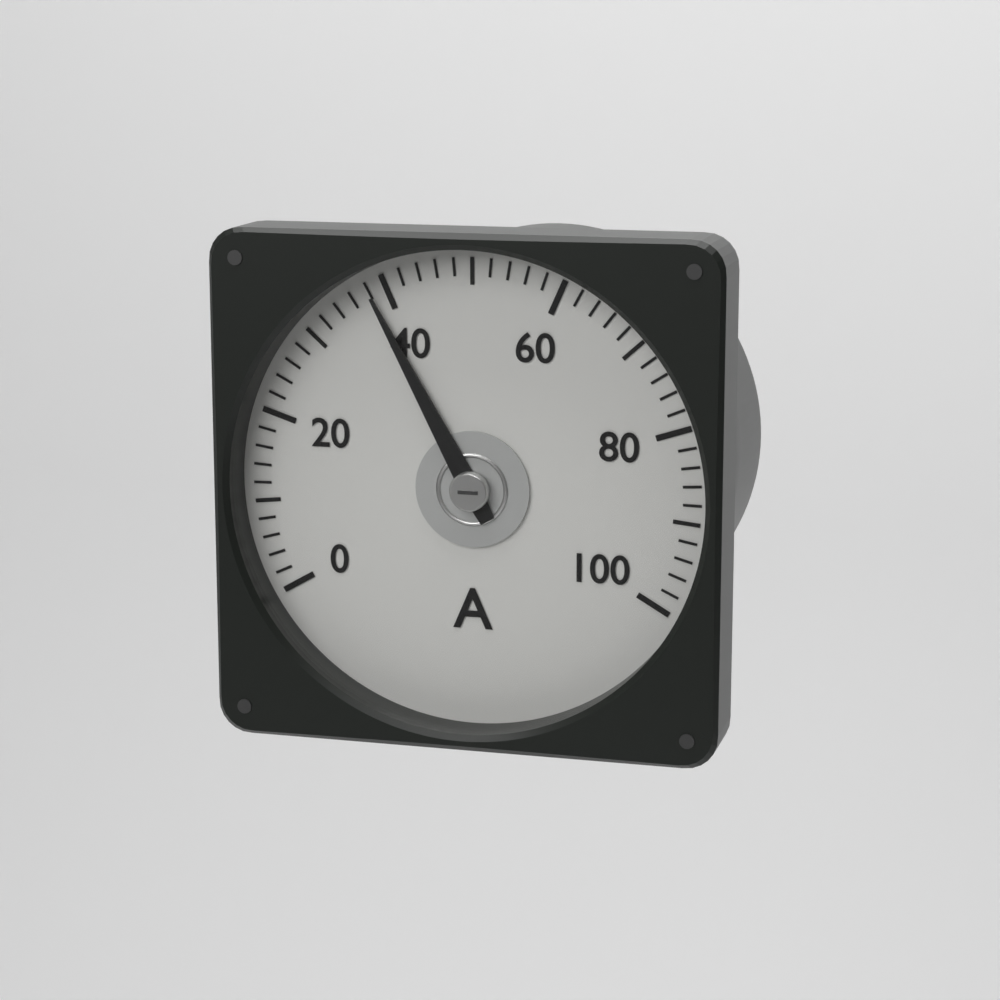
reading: 38 A
